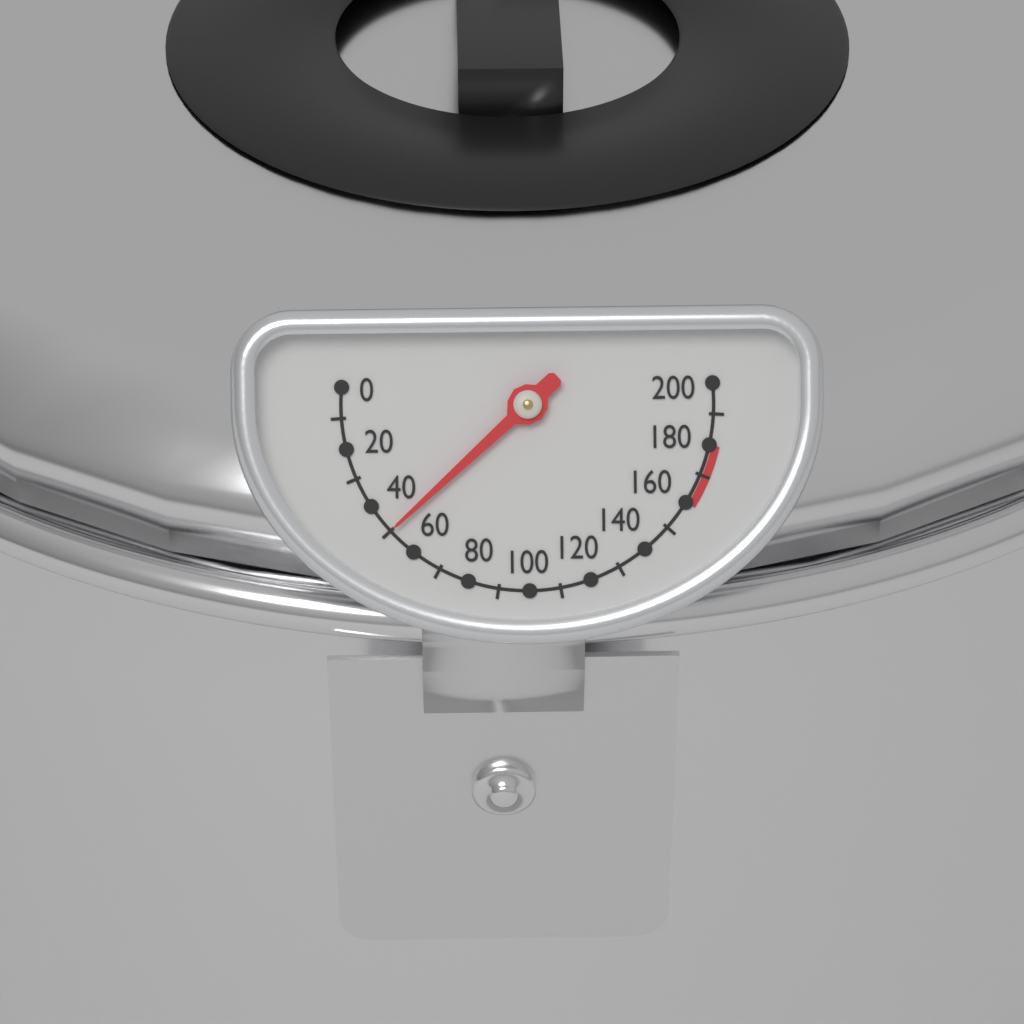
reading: 50 (no unit)
